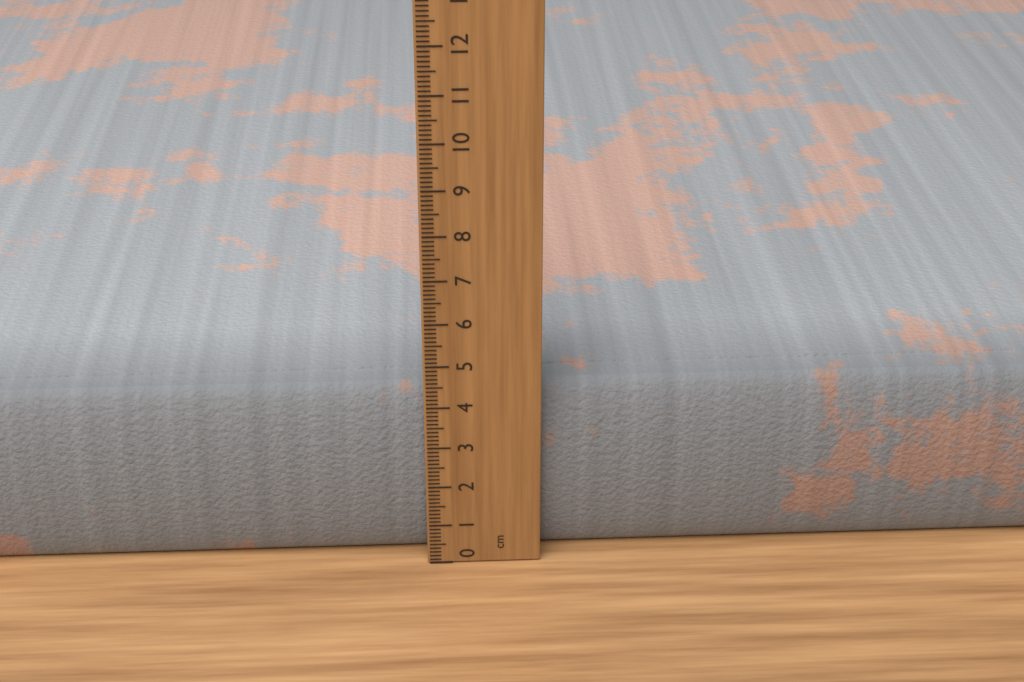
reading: 4.3 cm
